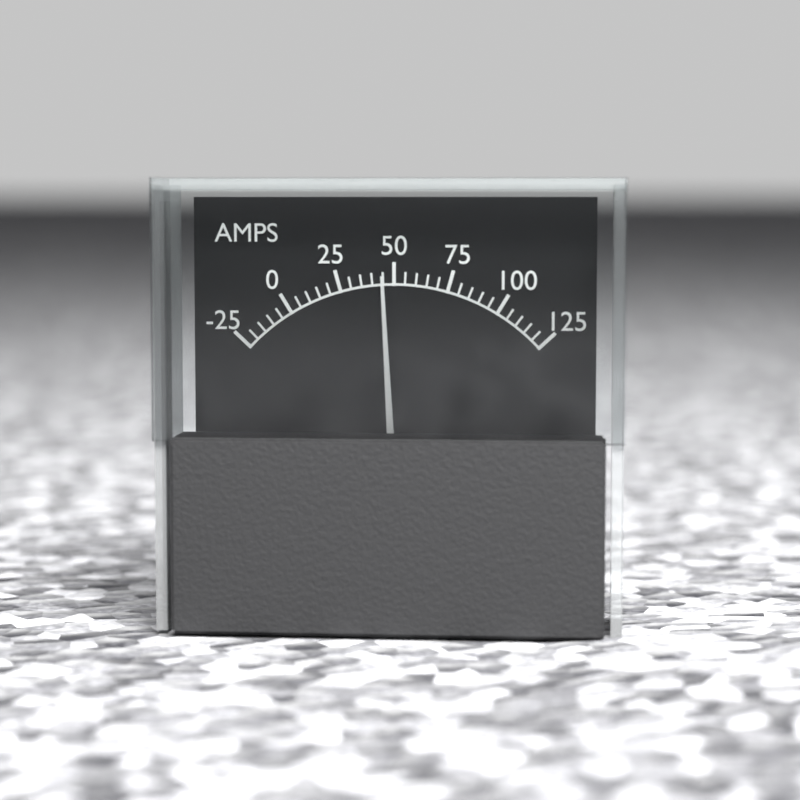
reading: 45 A
